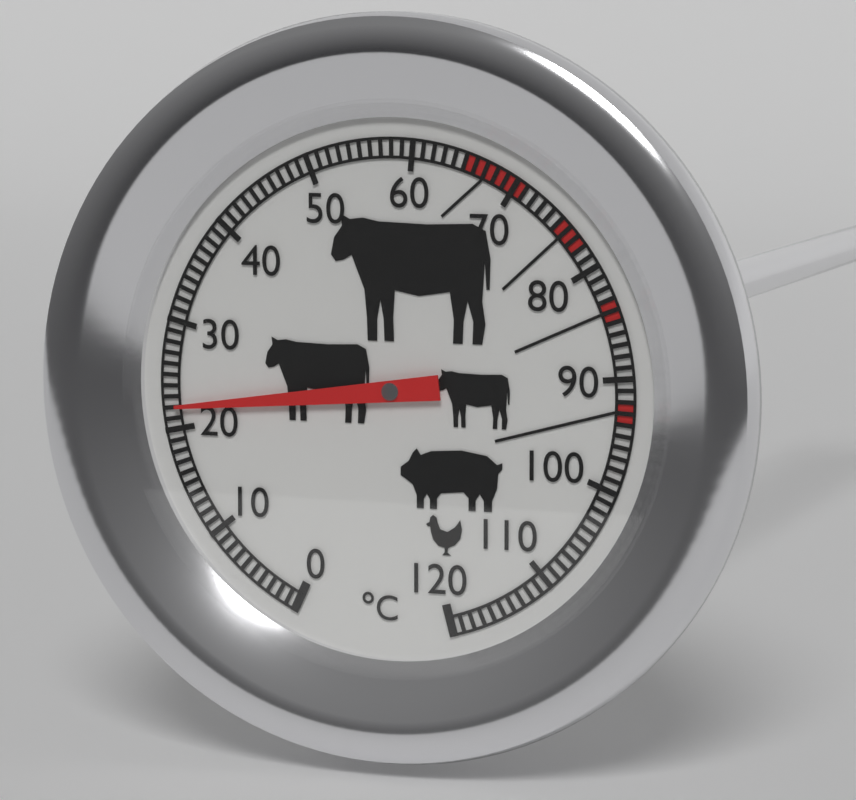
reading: 22 °C
